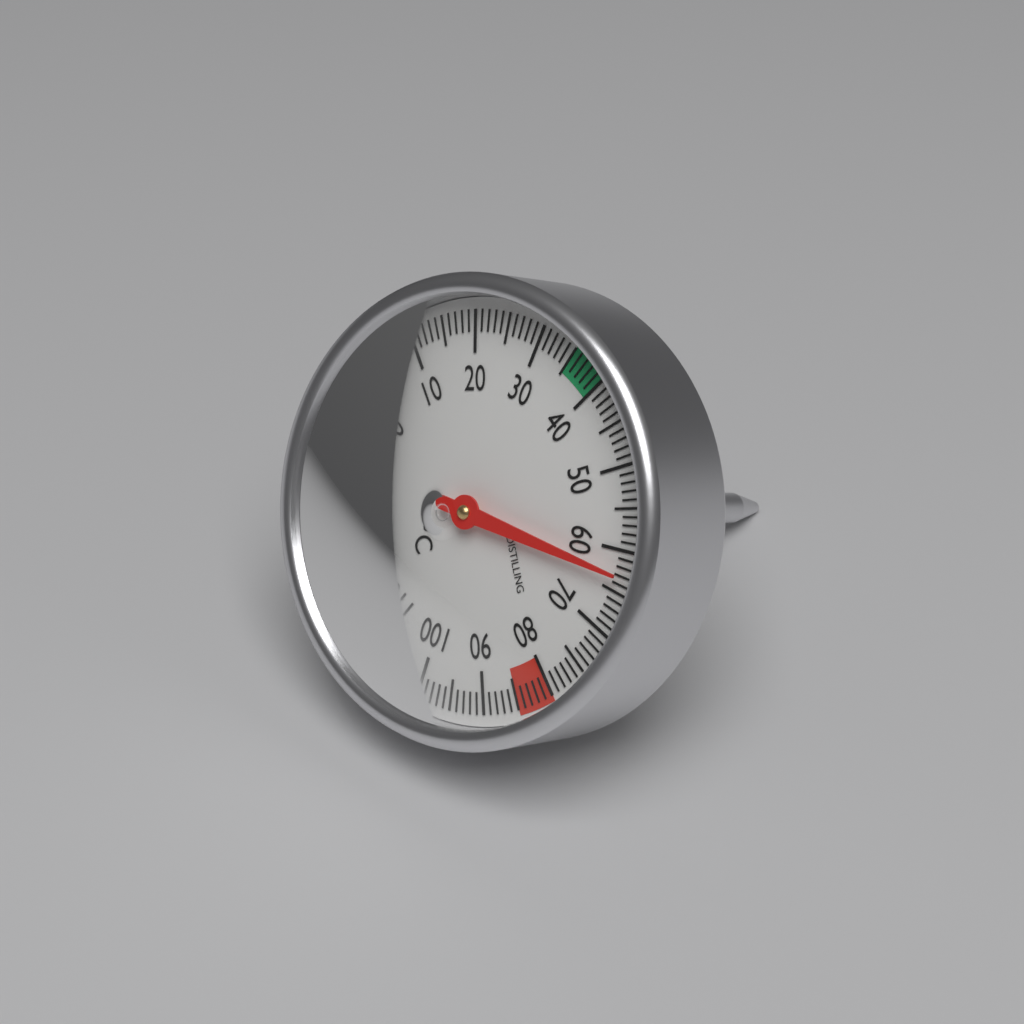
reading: 63 °C
